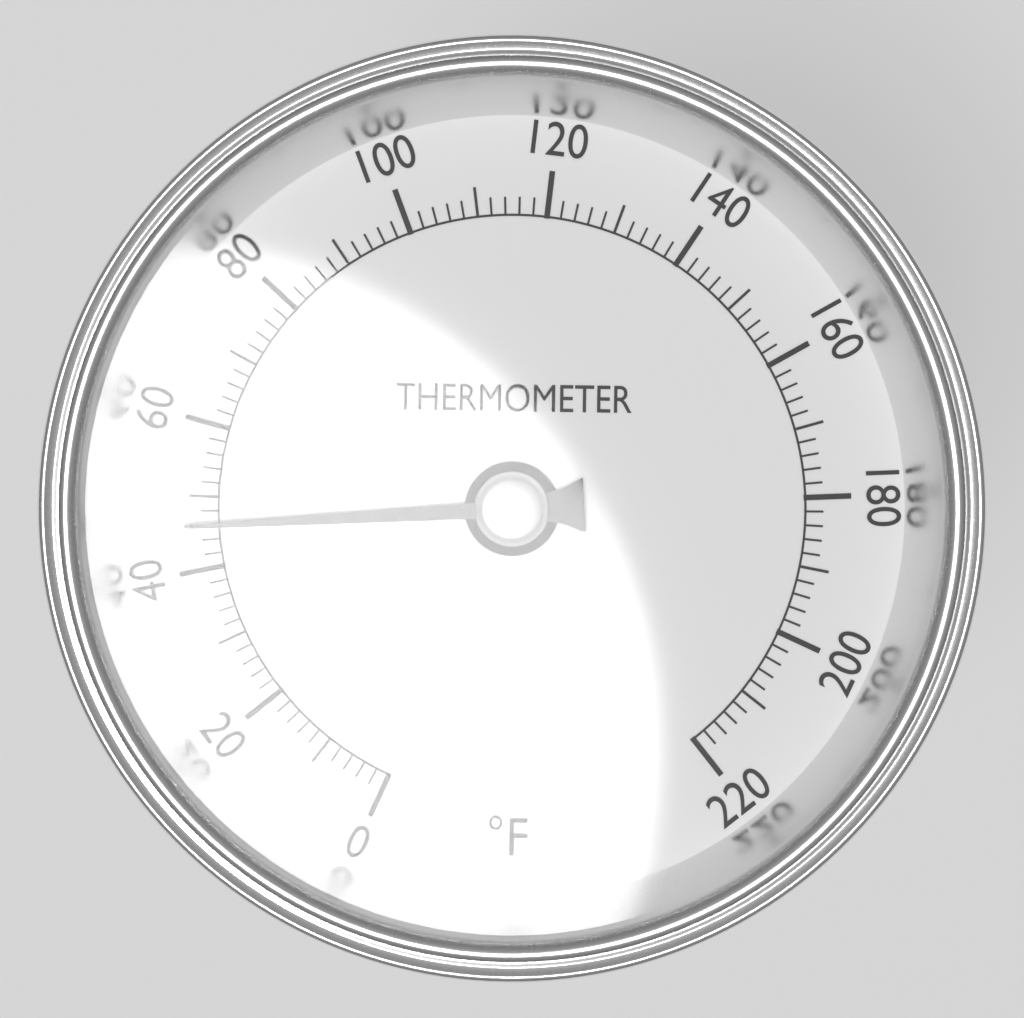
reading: 46 °F
